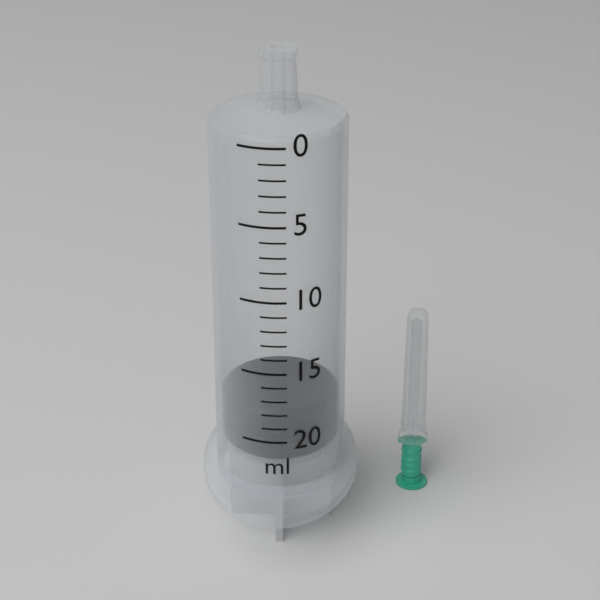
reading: 18 ml
